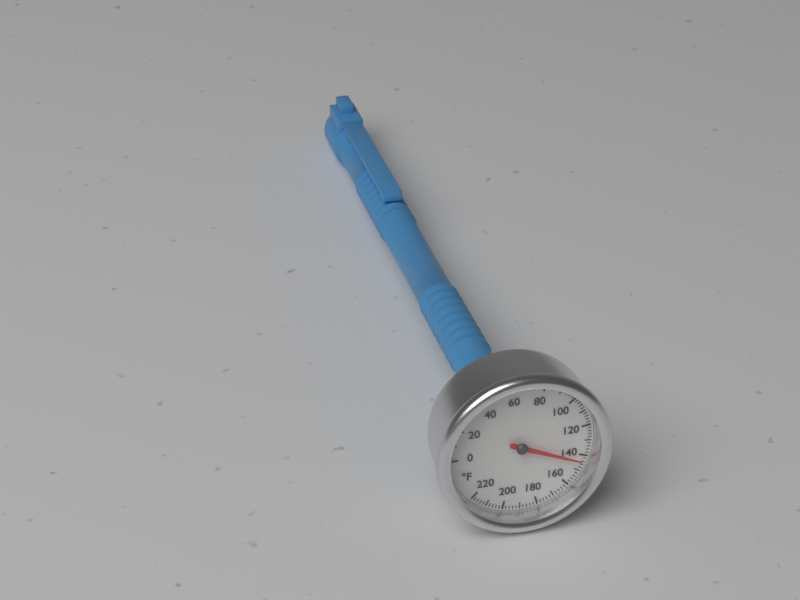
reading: 144 °F
